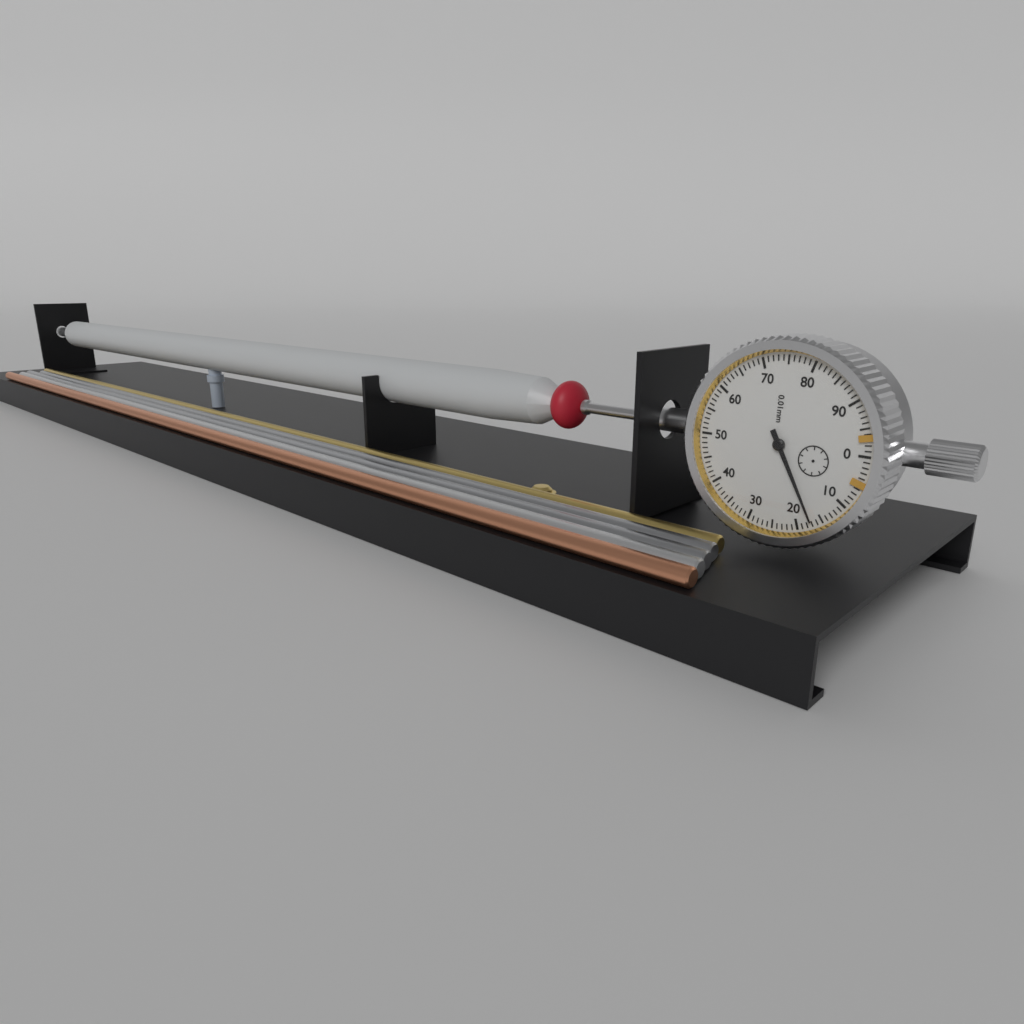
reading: 0.17 mm
